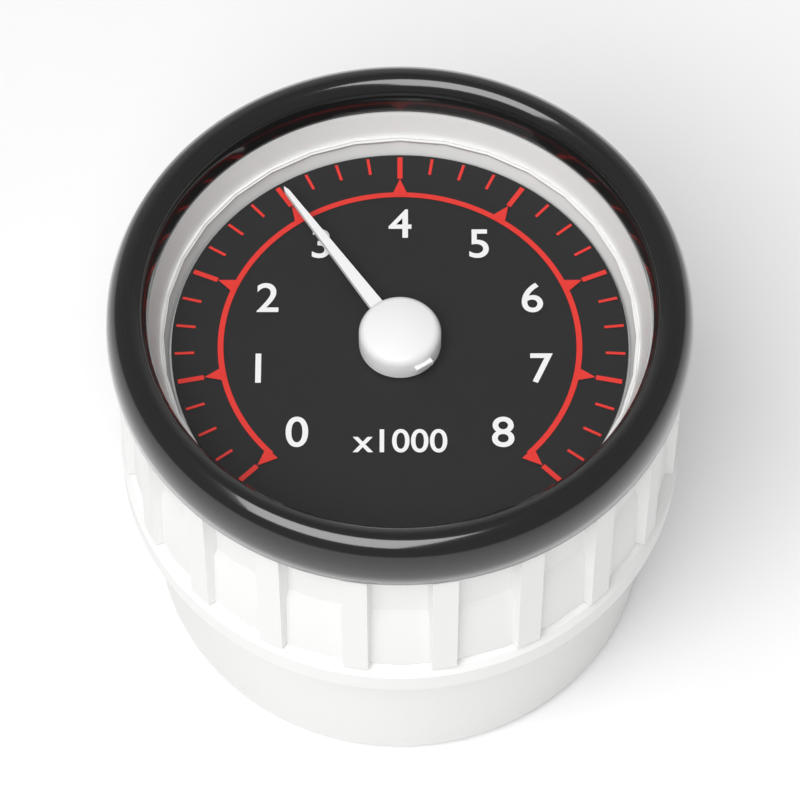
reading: 3000 (no unit)
